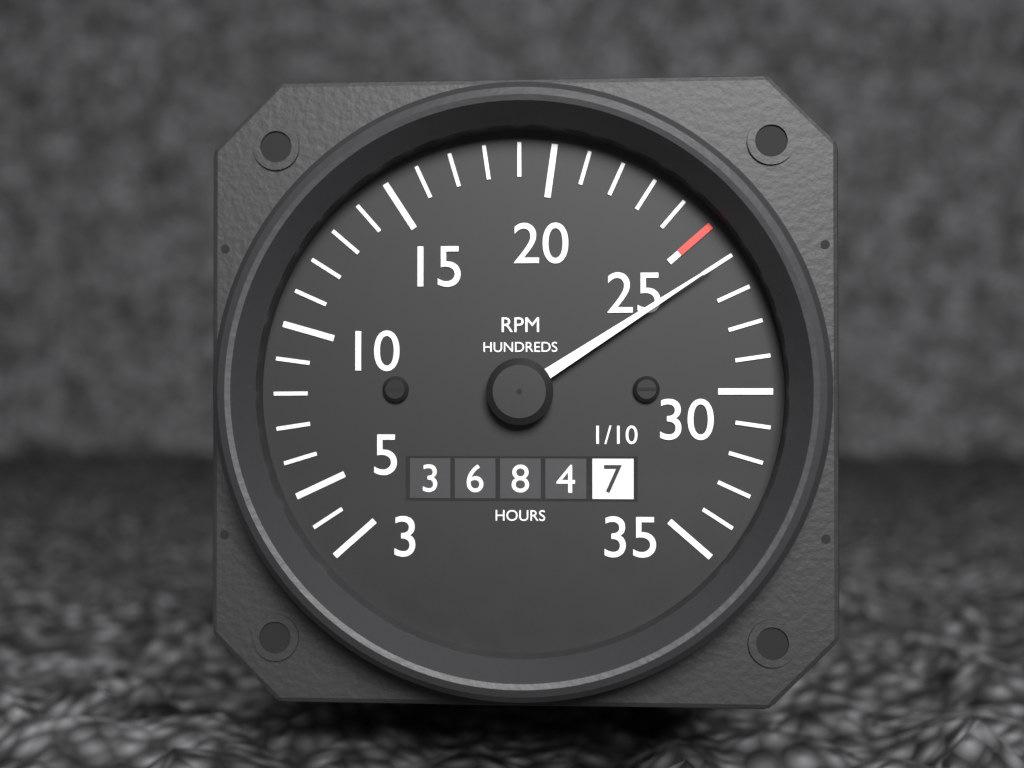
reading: 2600 RPM
